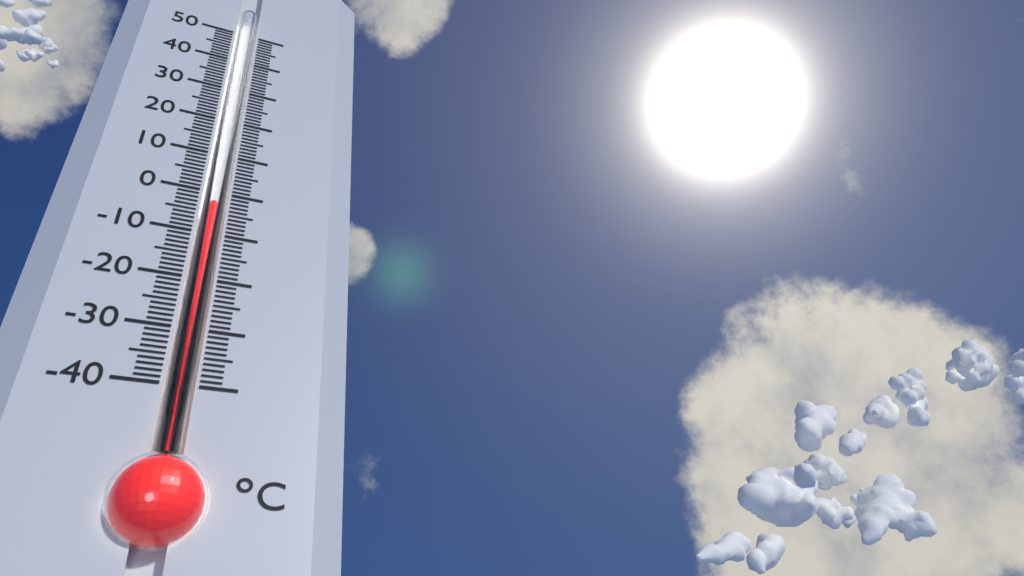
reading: -3 °C
